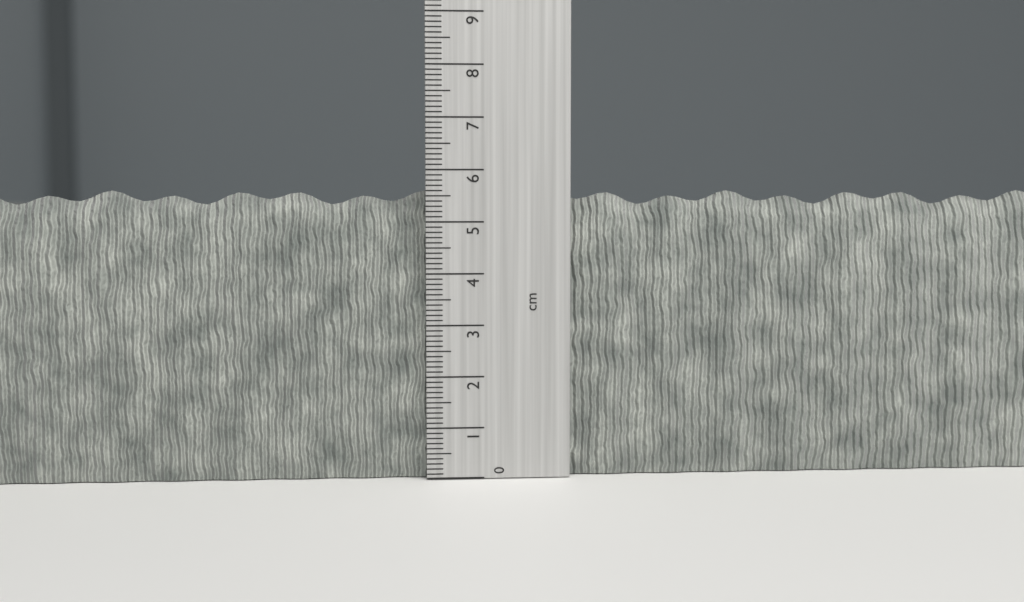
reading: 5.6 cm
